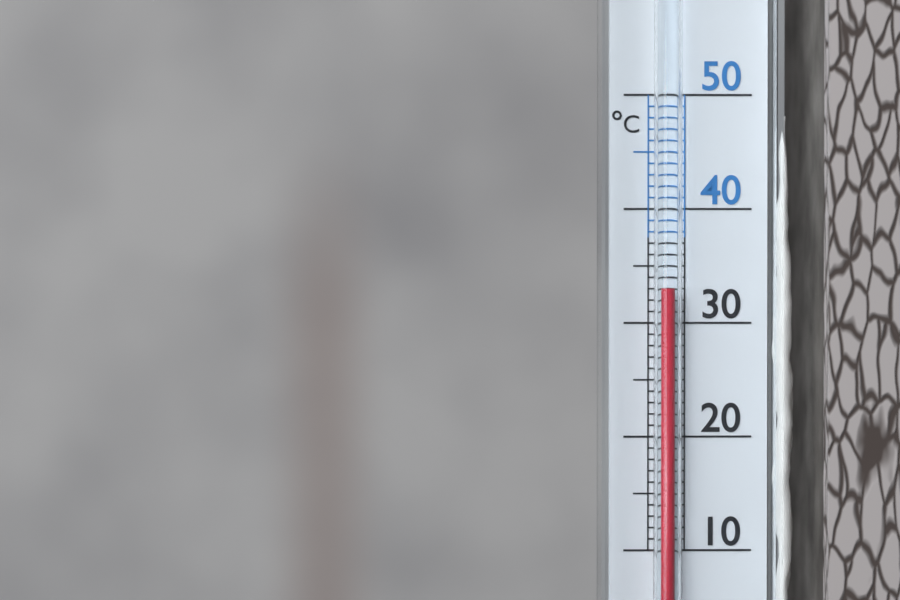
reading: 33 °C
